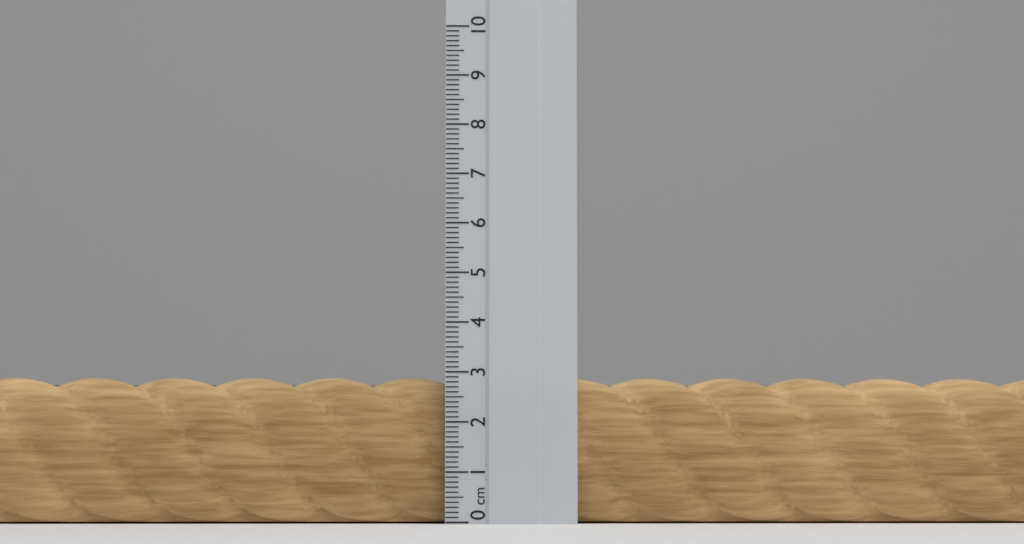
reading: 2.9 cm
